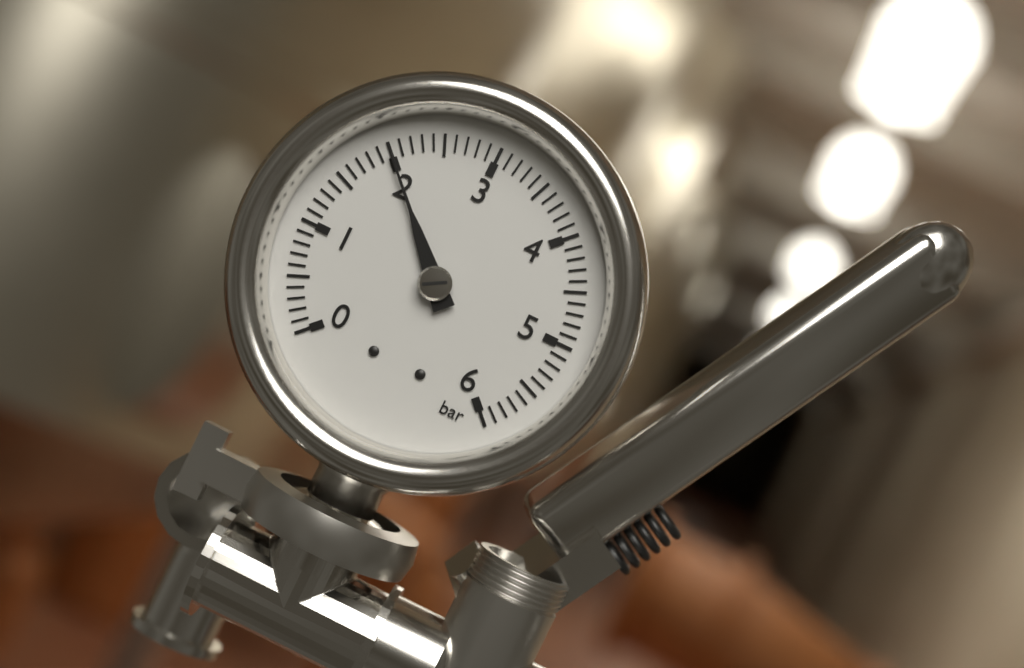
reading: 2.0 bar
